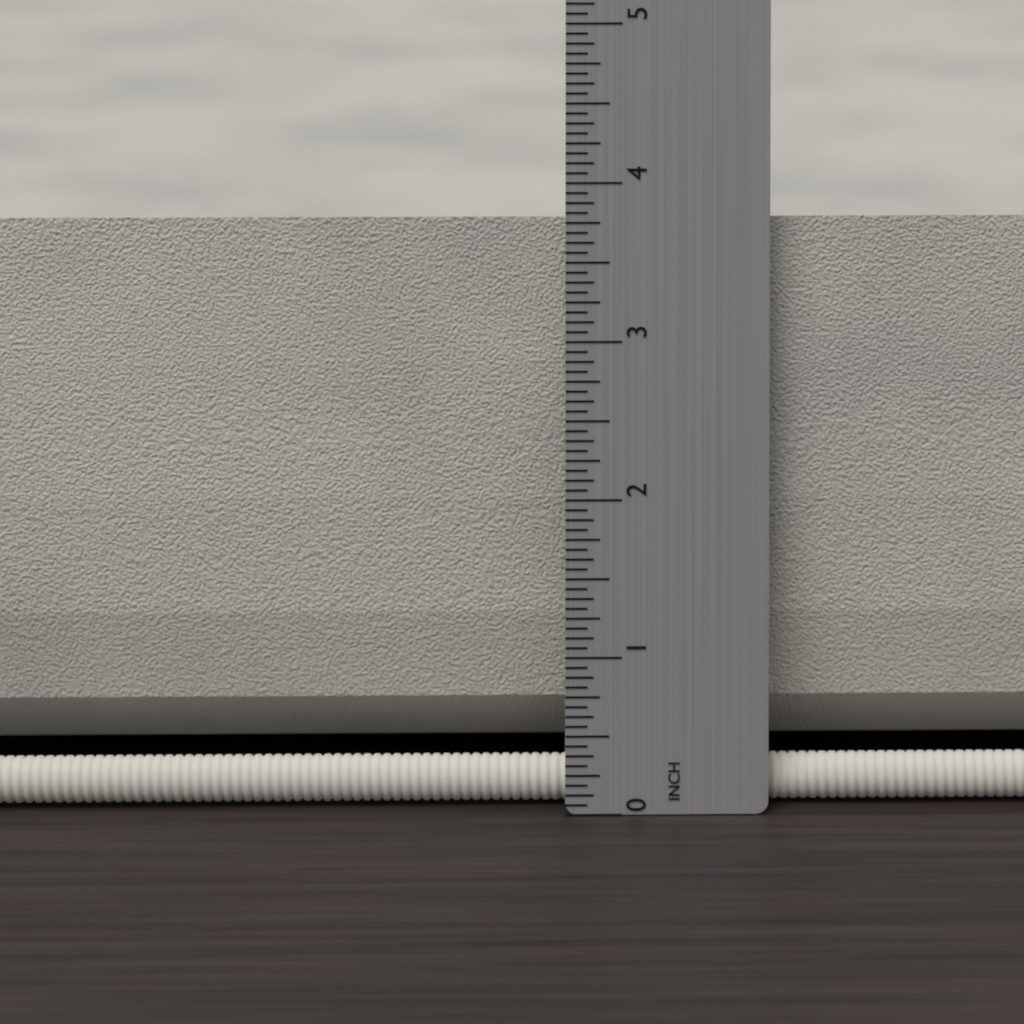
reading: 3.7500 in
